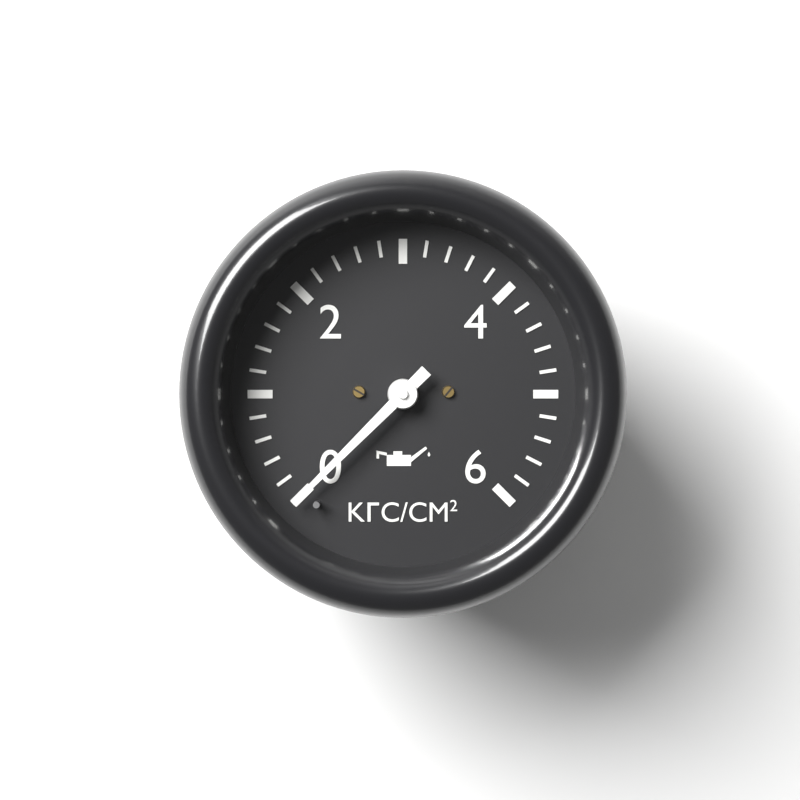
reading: 0.0 kgf/cm²
